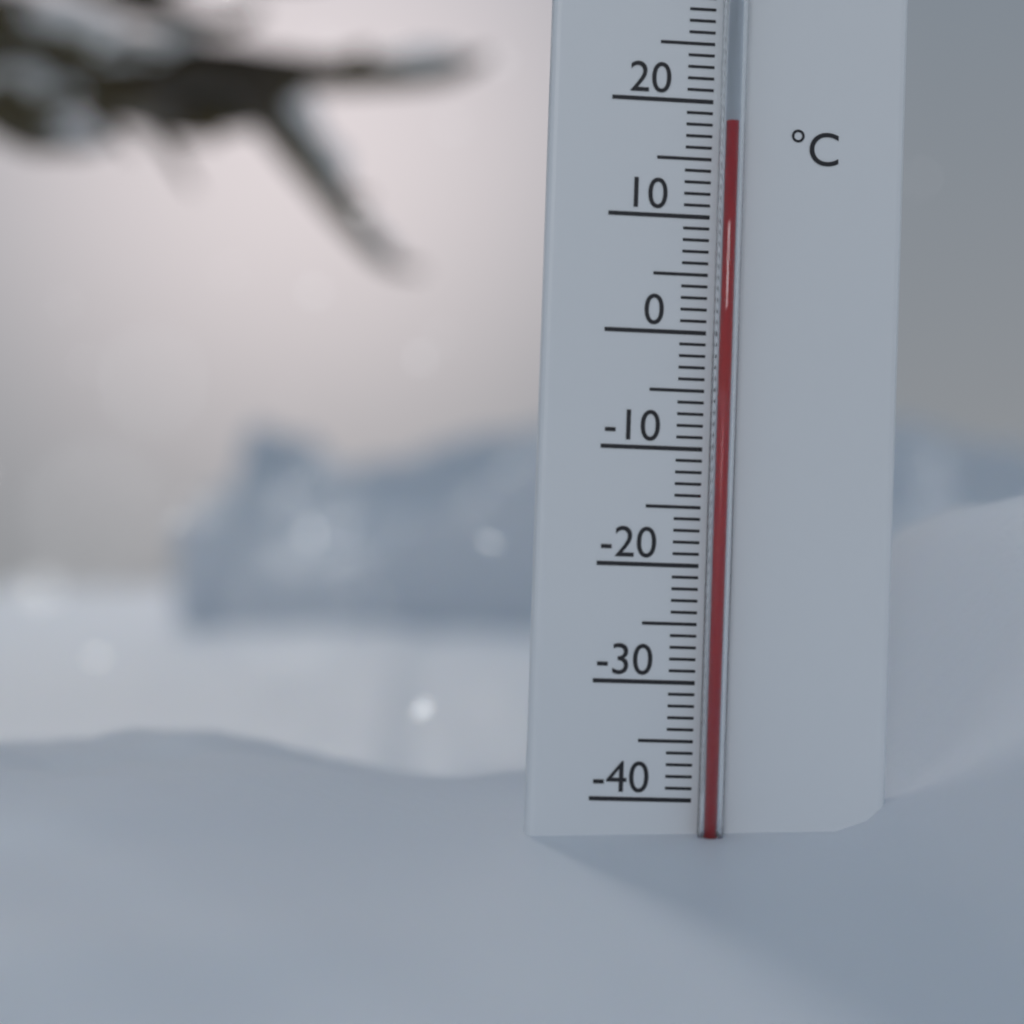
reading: 18 °C
